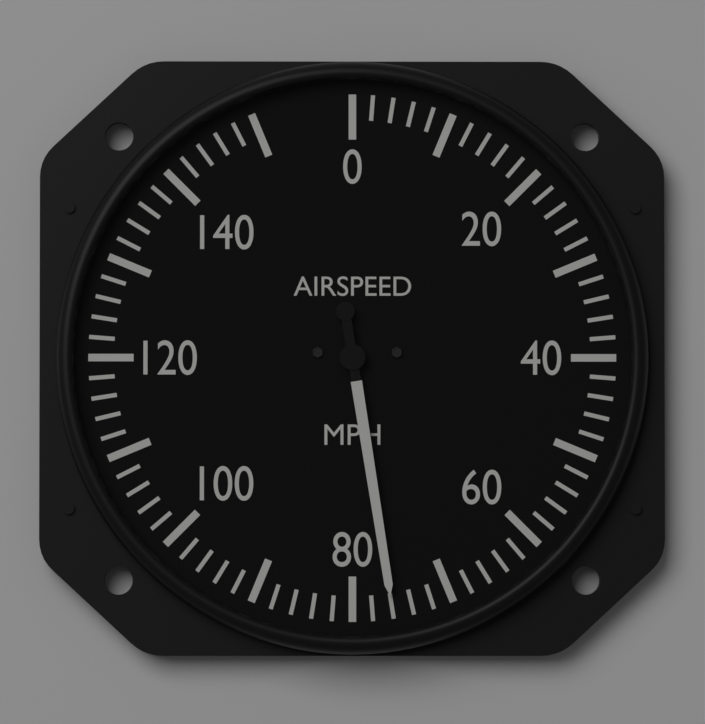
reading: 76 mph
